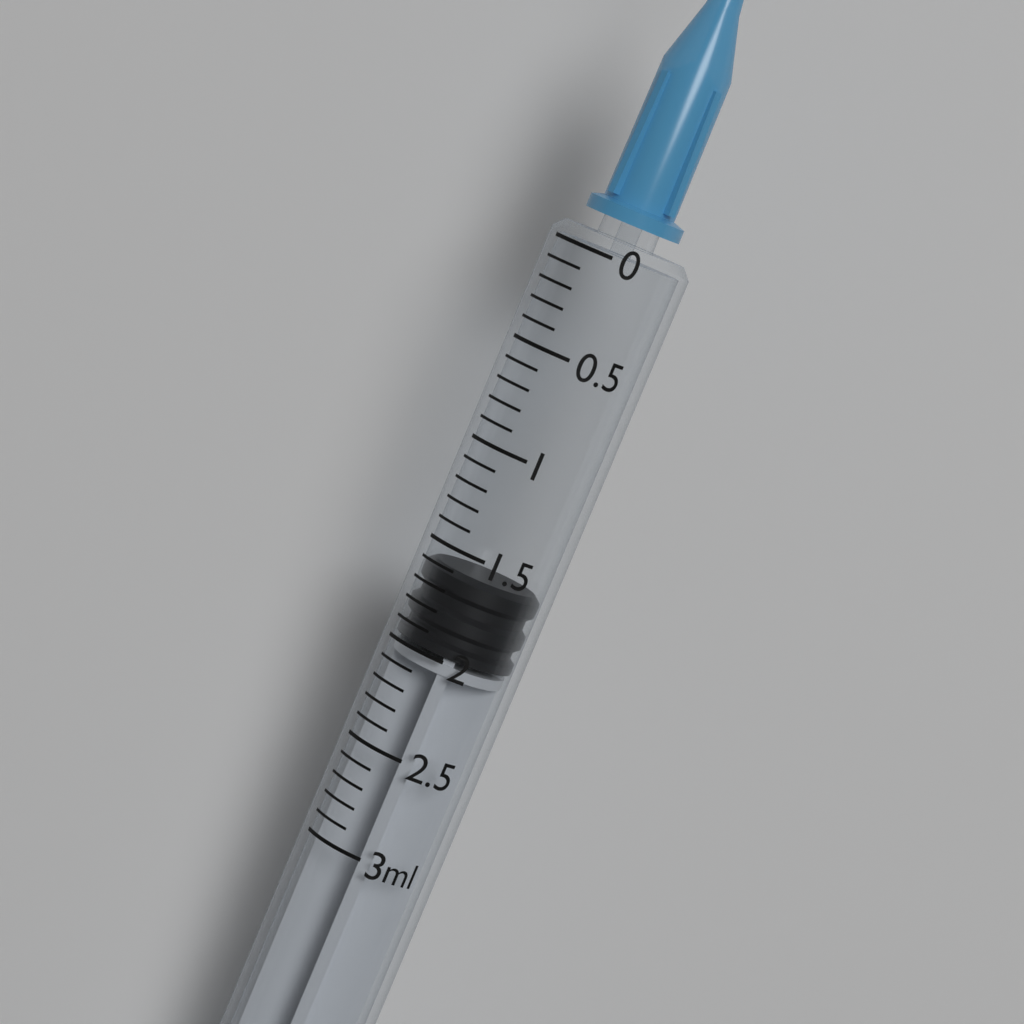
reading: 1.6 ml
